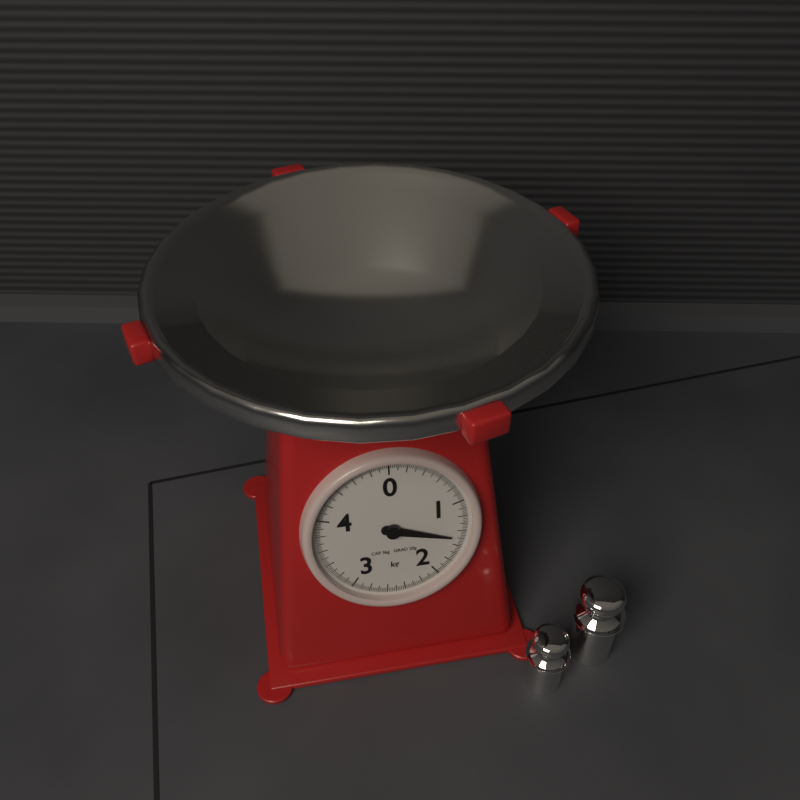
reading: 1.50 kg
